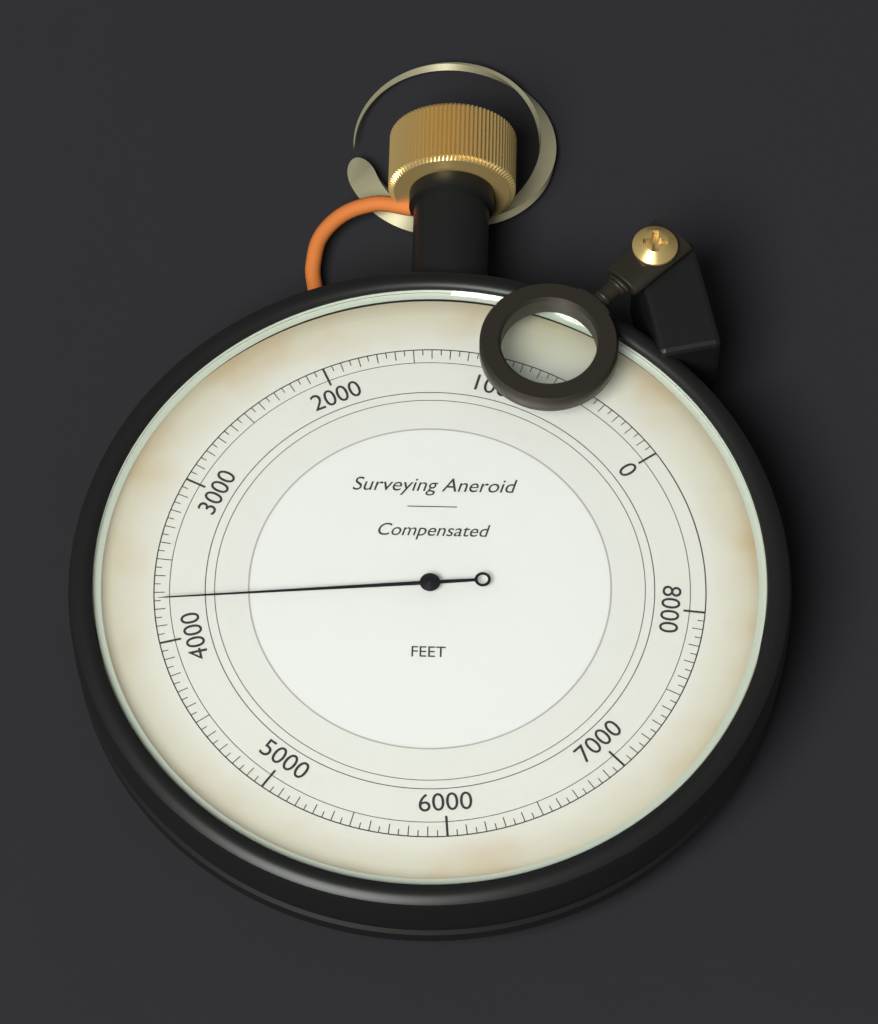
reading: 3750 ft
